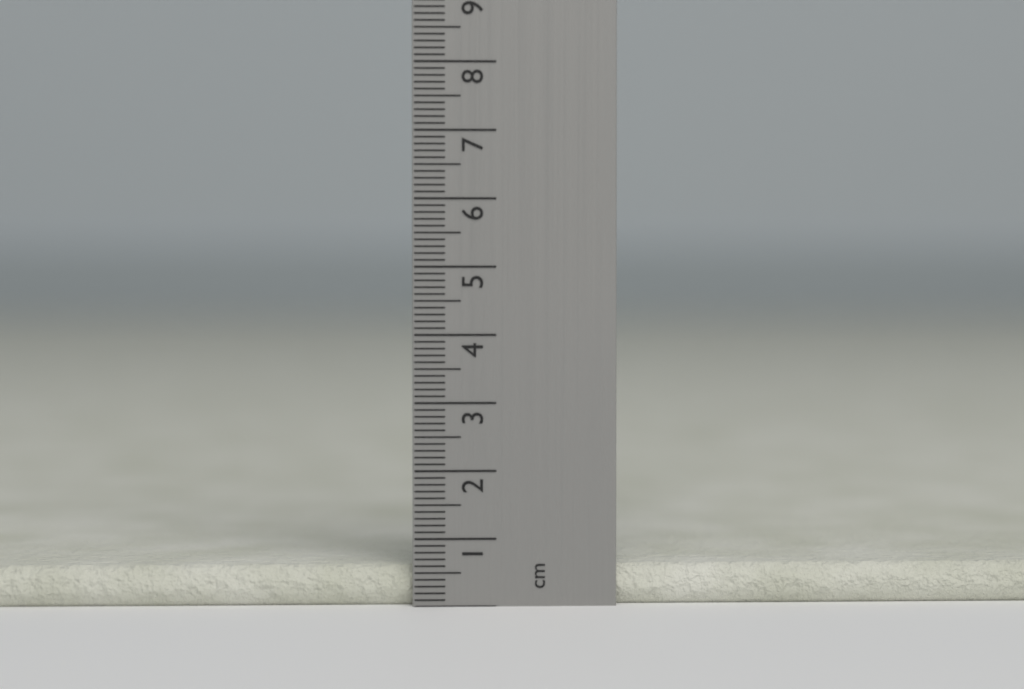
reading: 0.6 cm
